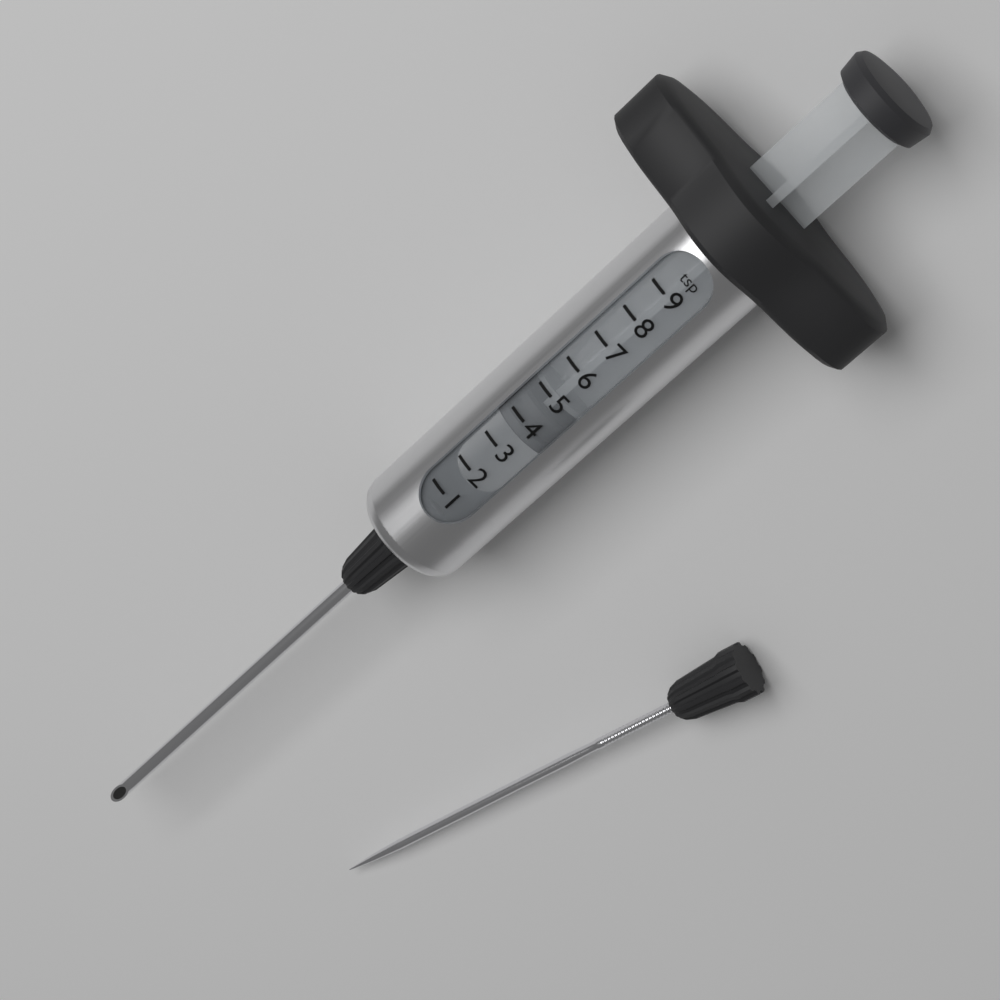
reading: 3.5 tsp
